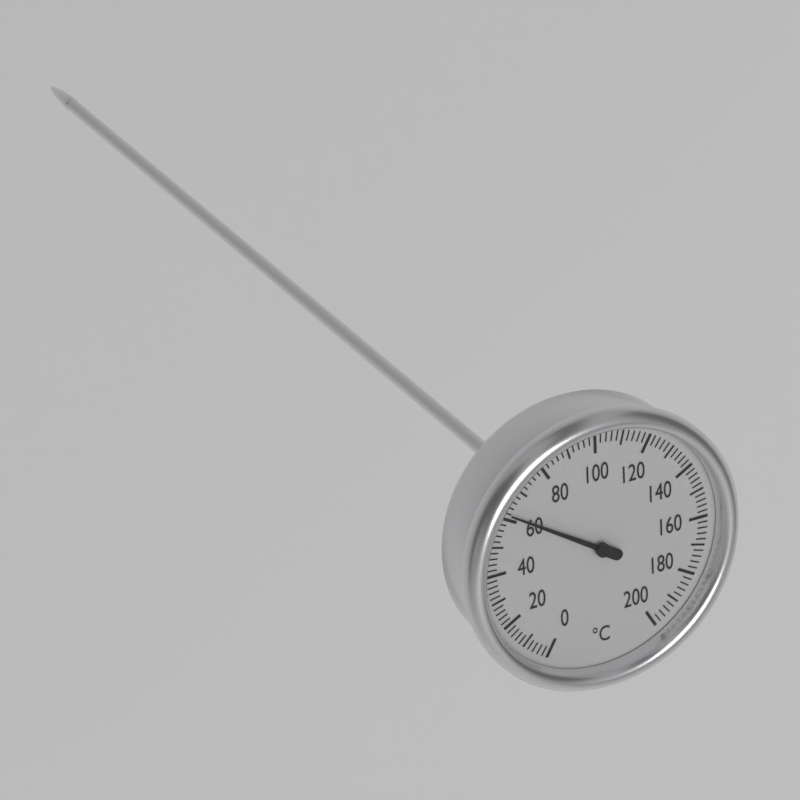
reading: 62 °C
